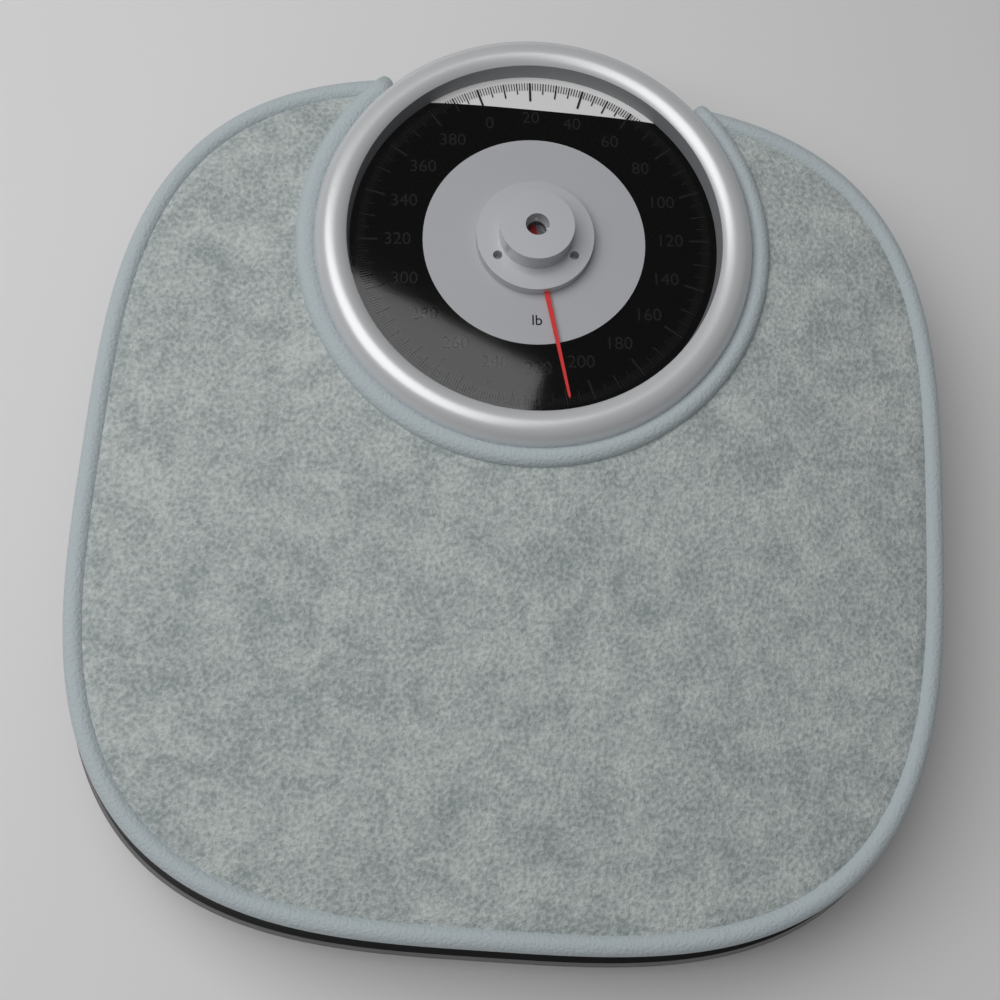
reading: 209 lb
